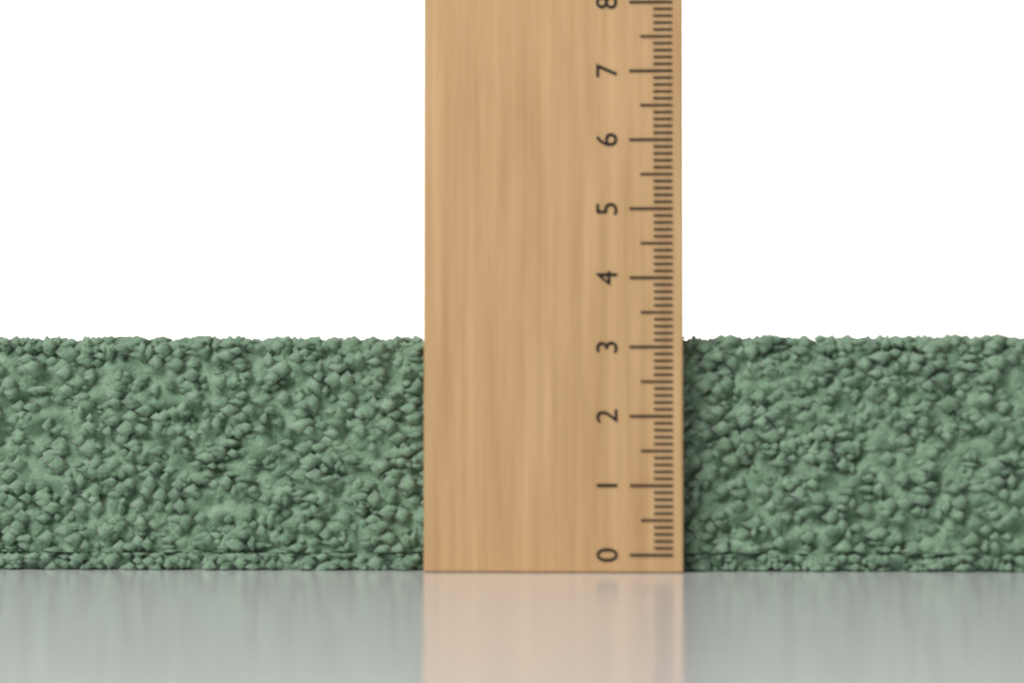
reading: 3.2 (no unit)
